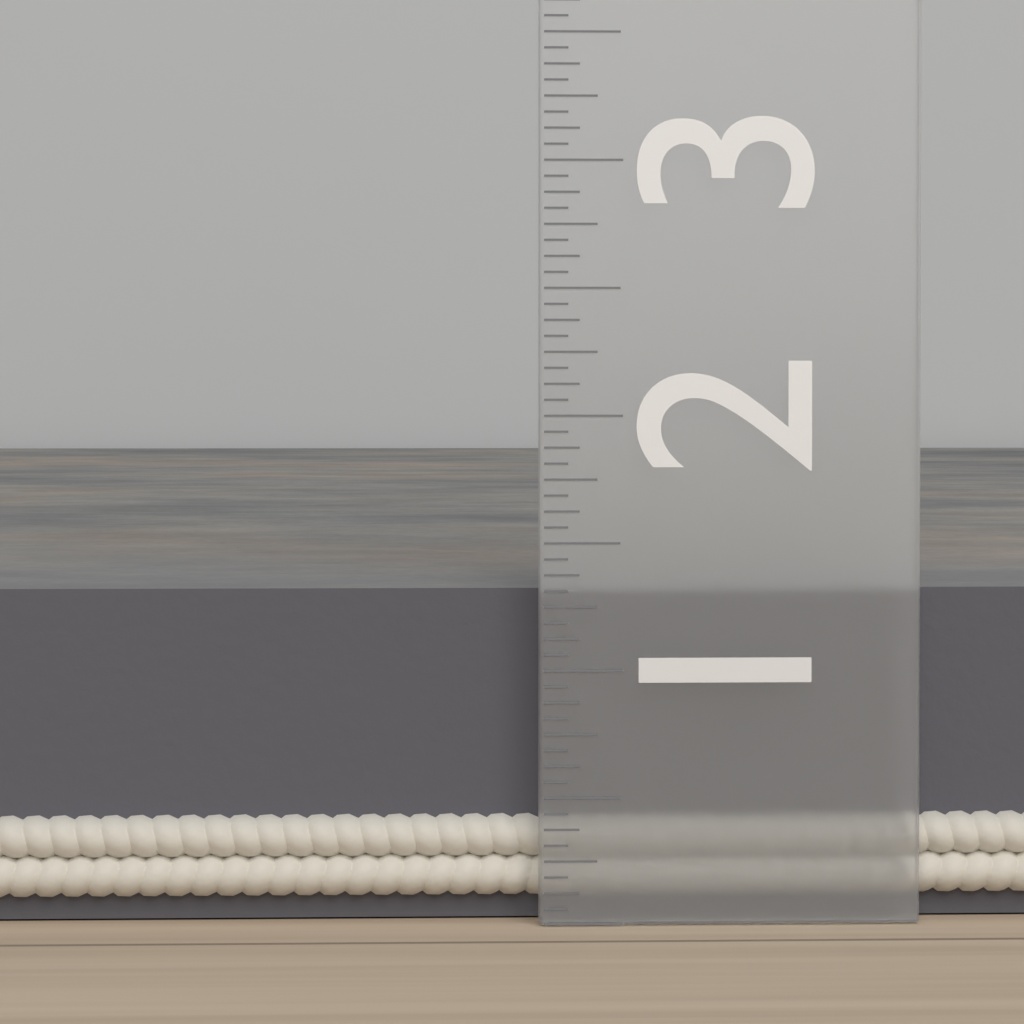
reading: 1.3125 in
